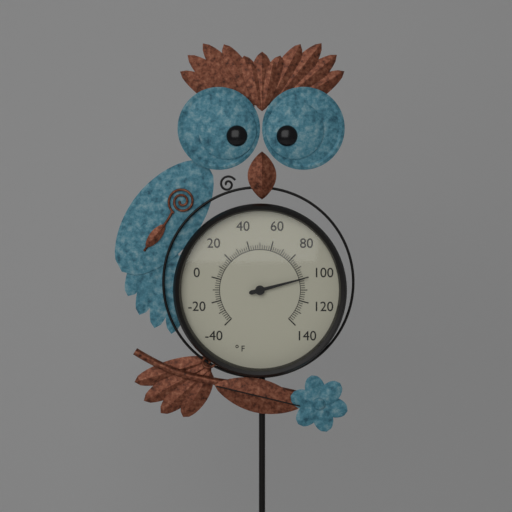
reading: 100 °F
